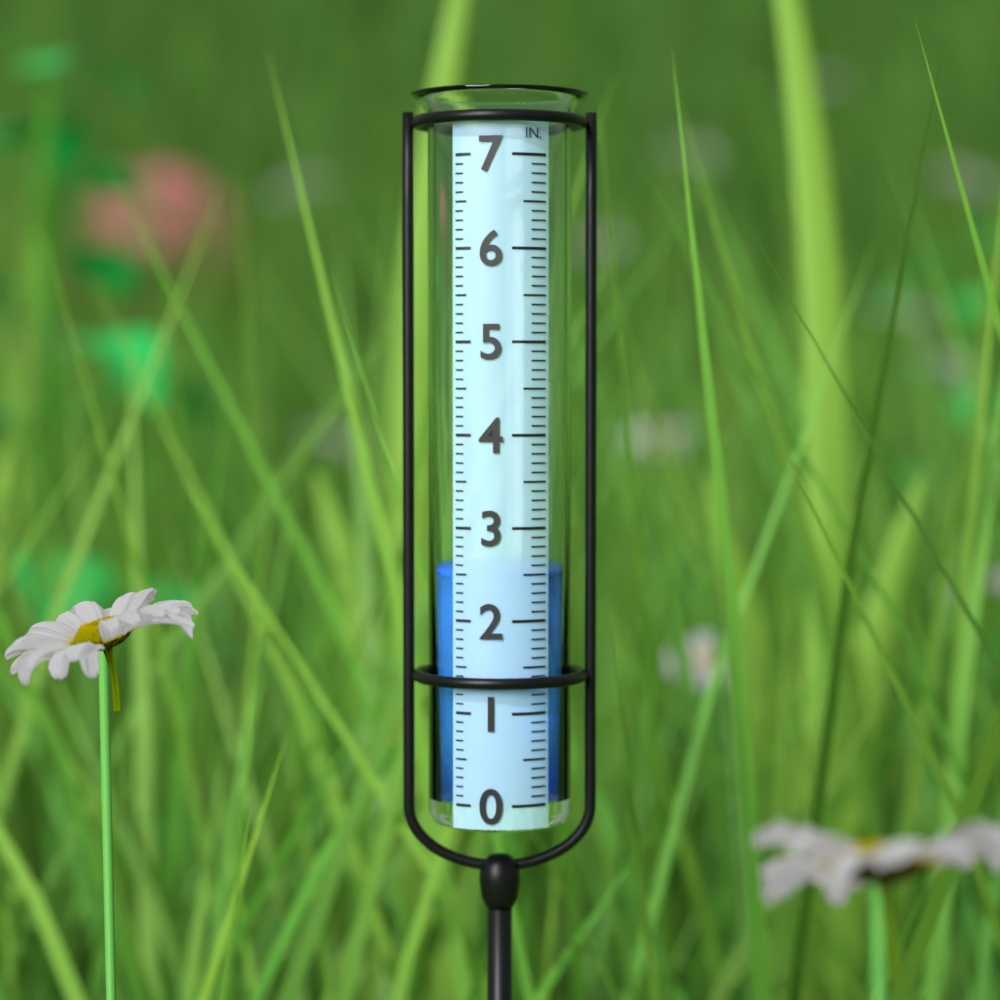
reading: 2.5 in
